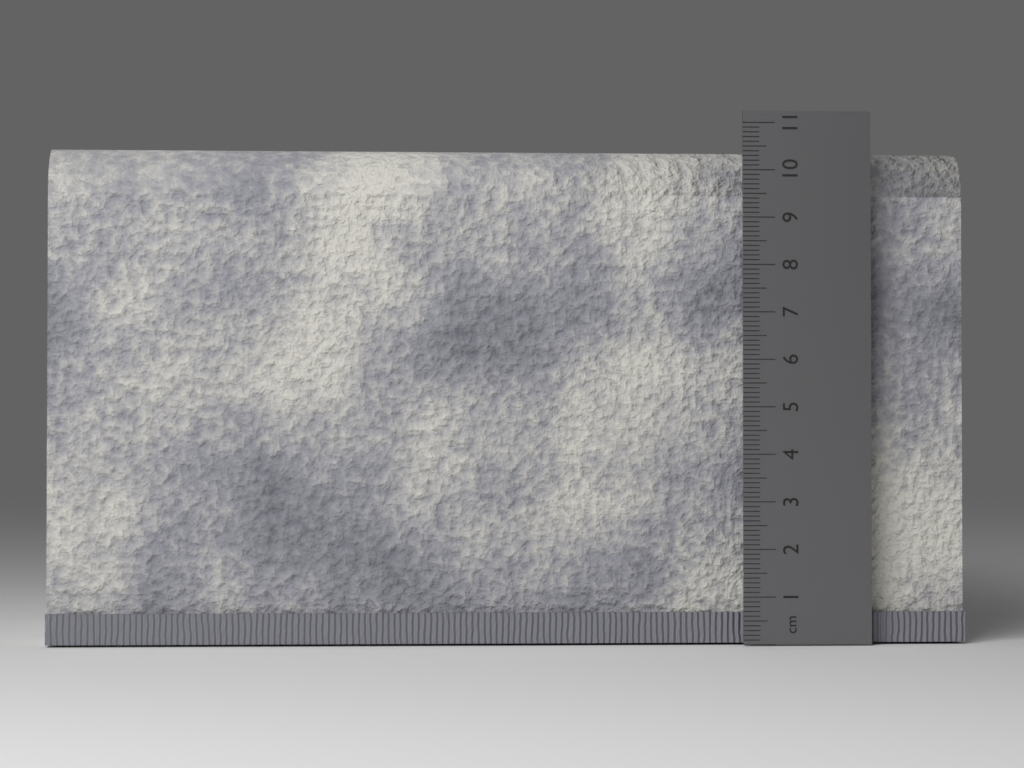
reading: 10.5 cm
